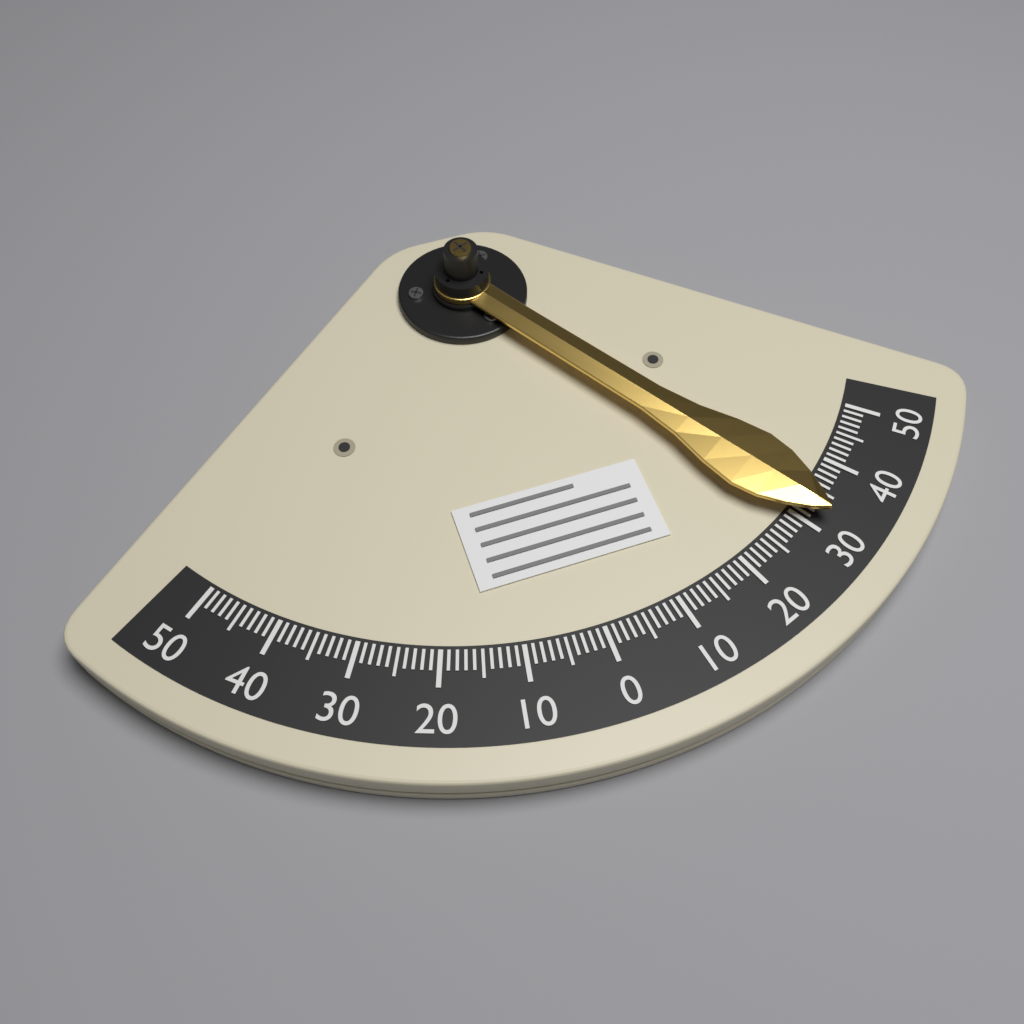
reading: -32 (no unit)
